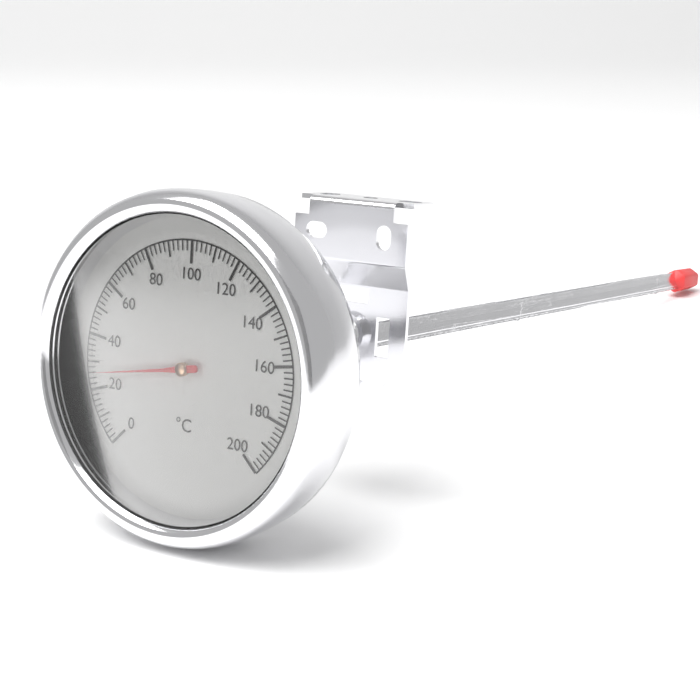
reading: 26 °C
